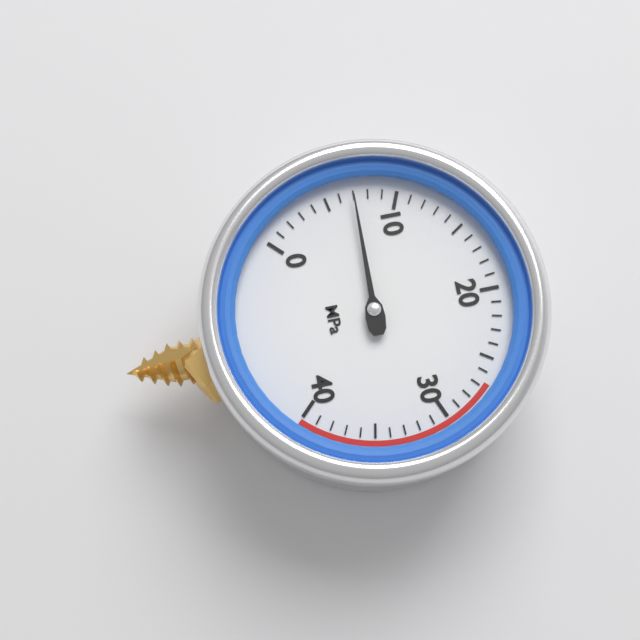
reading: 7 MPa
